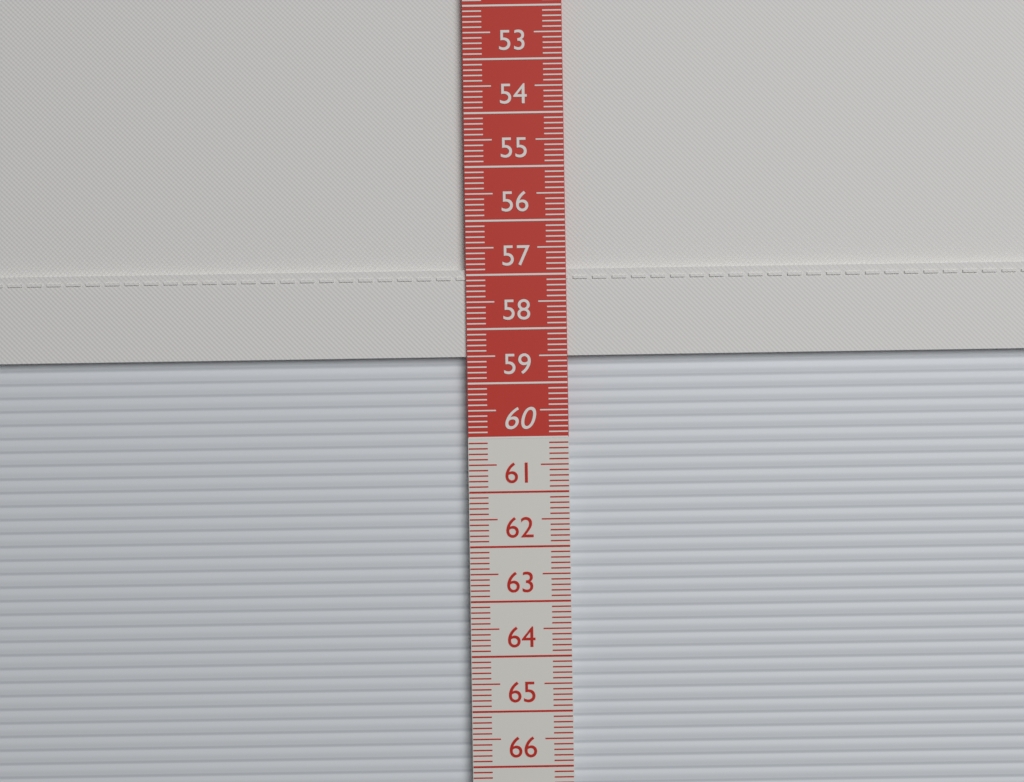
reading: 58.5 cm
